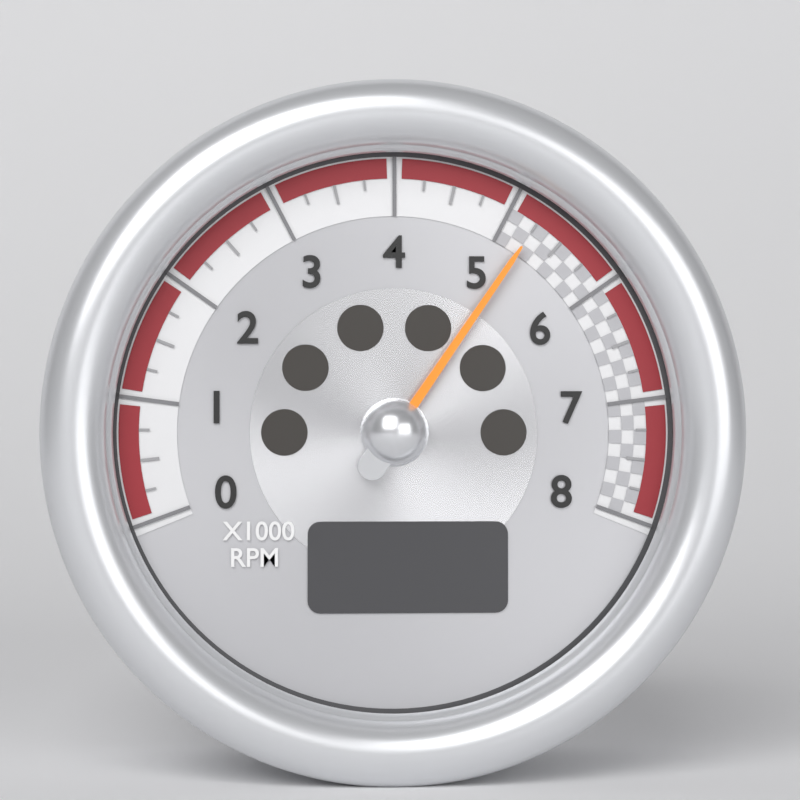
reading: 5.25 x1000 RPM
